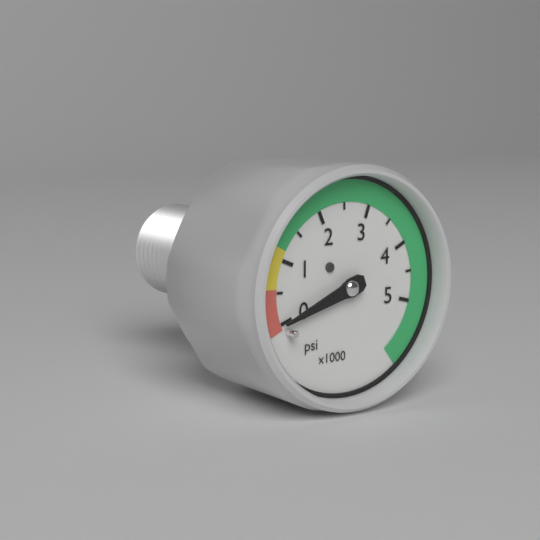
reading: 0 psi
